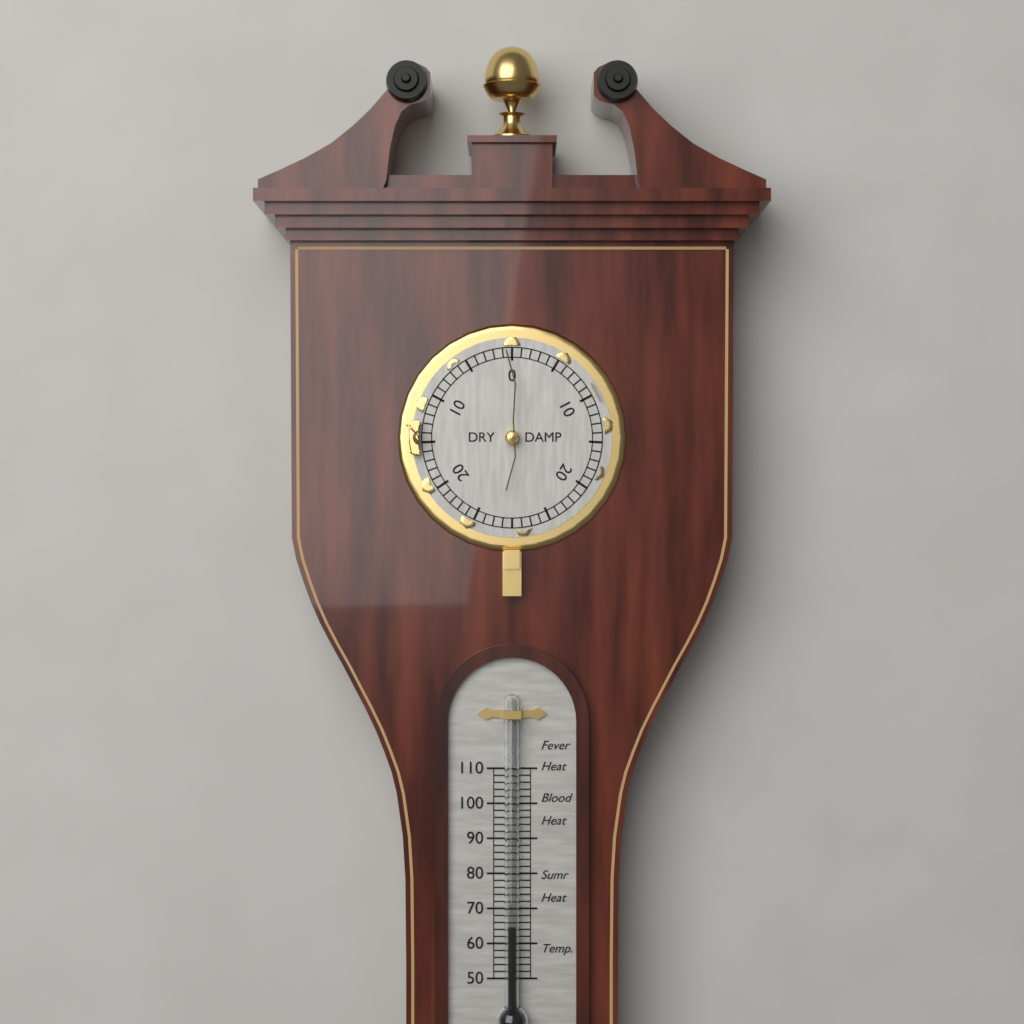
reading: 65 (no unit)
